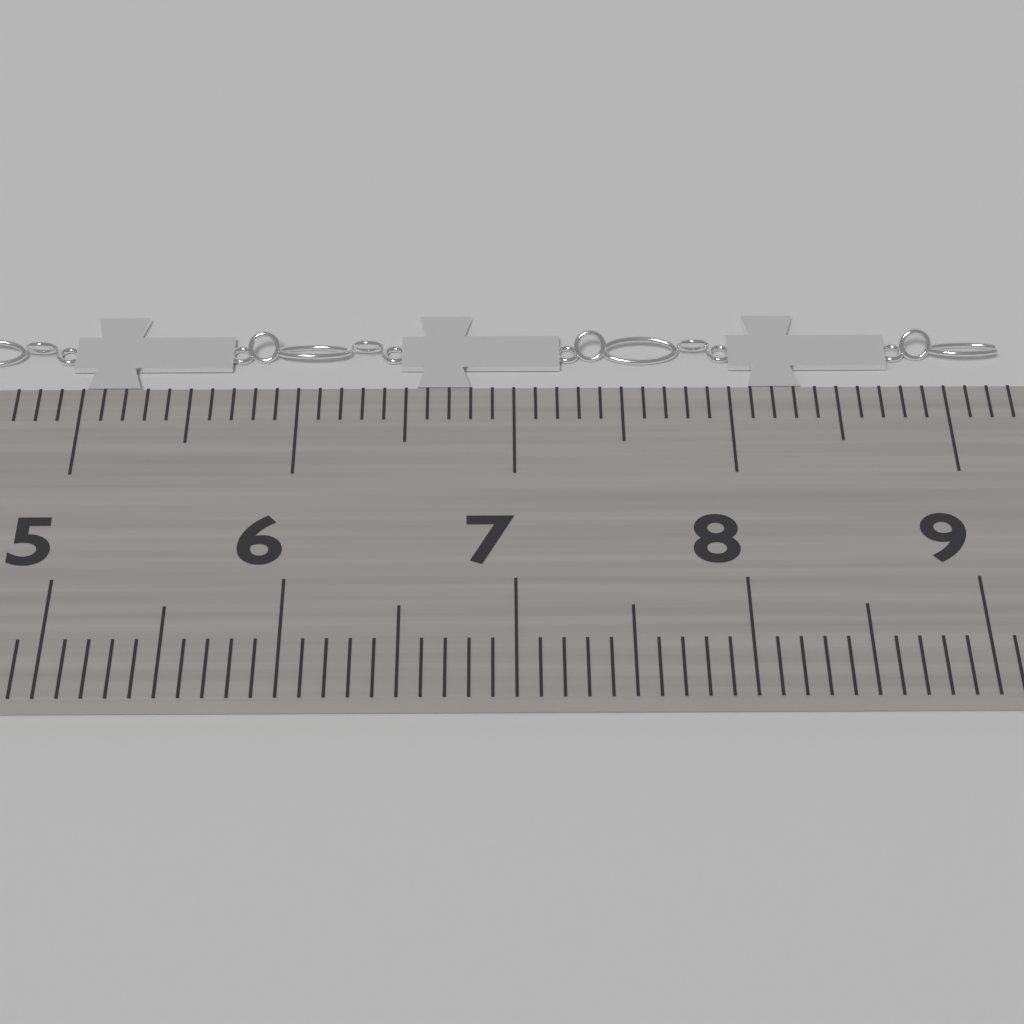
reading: 9.3 cm
